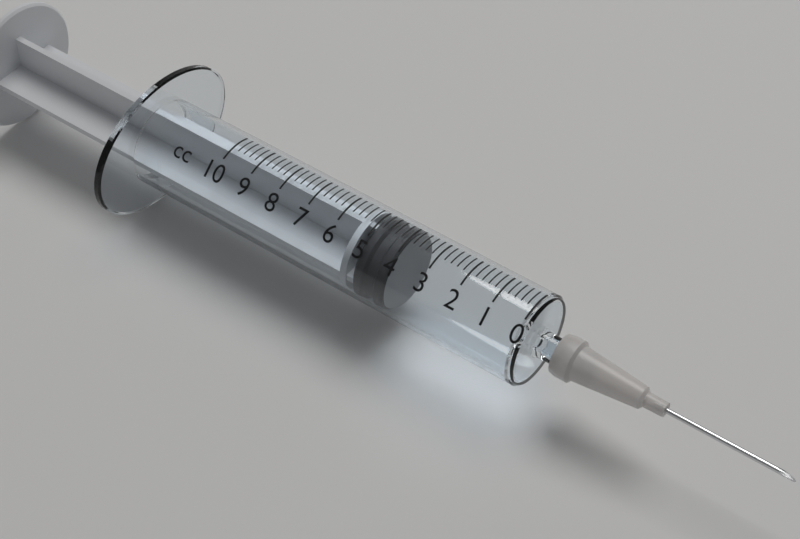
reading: 4.0 cc
